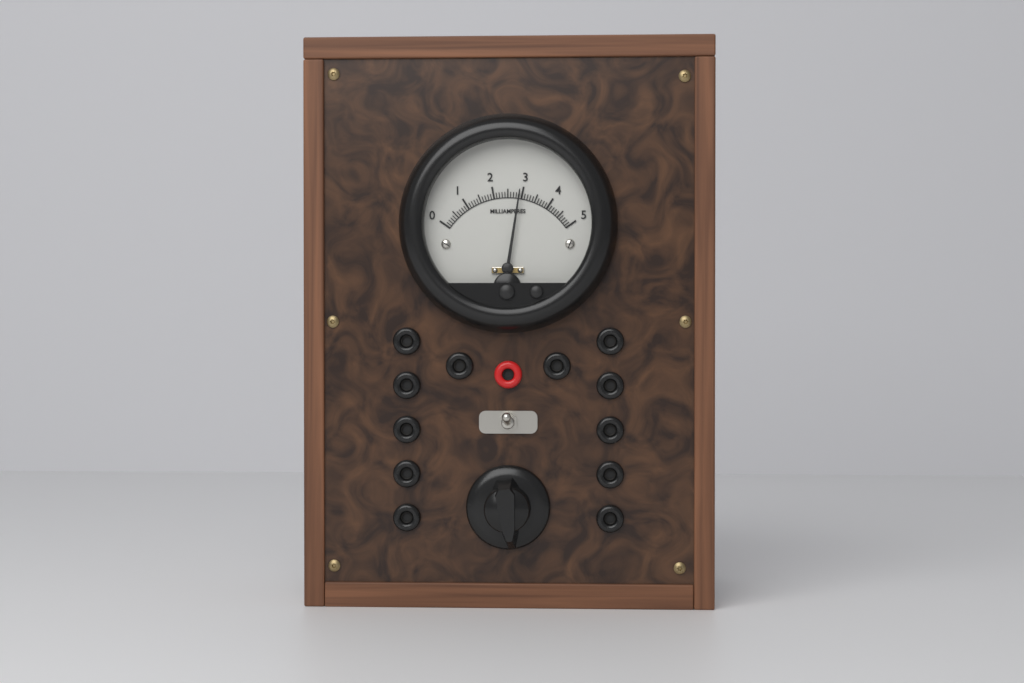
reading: 2.9 mA
